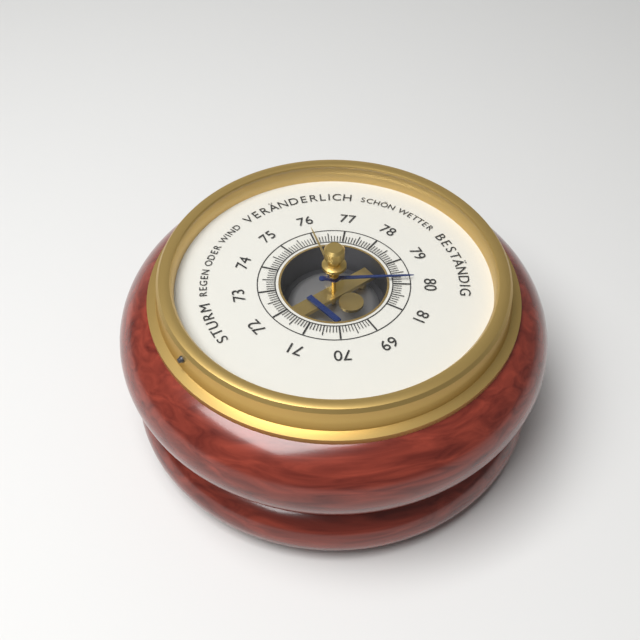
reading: 79.8 (no unit)
